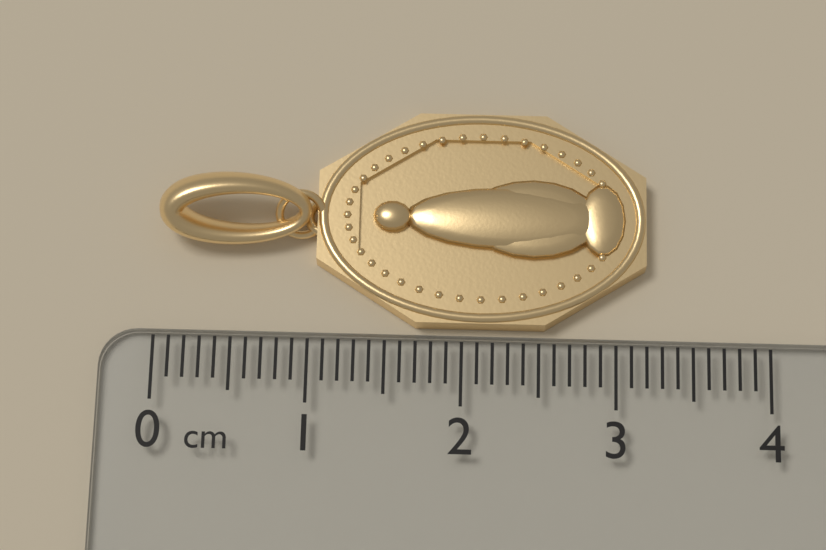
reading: 3.2 cm
